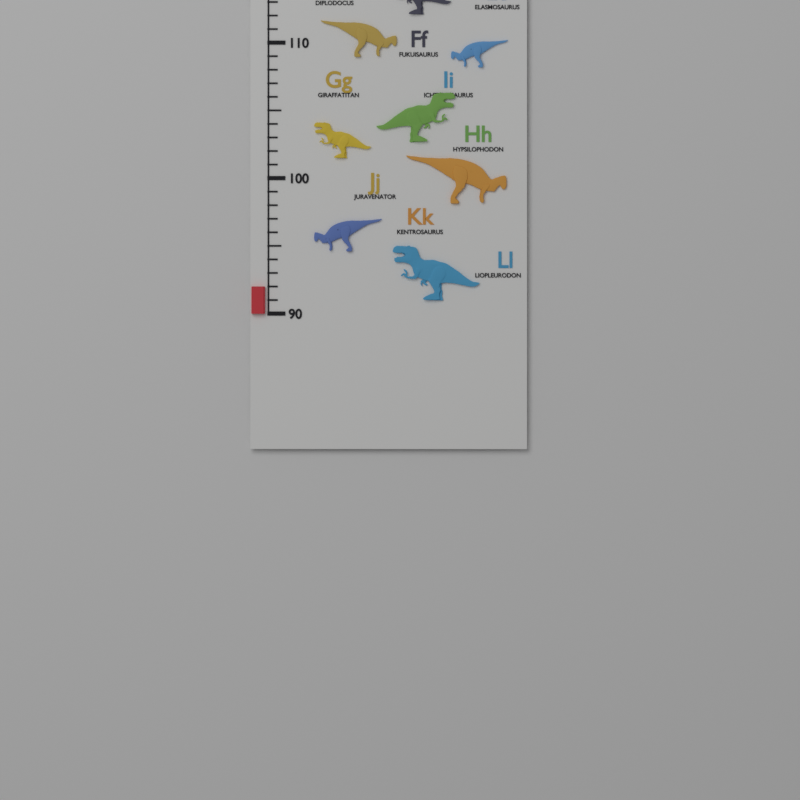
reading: 92 cm
